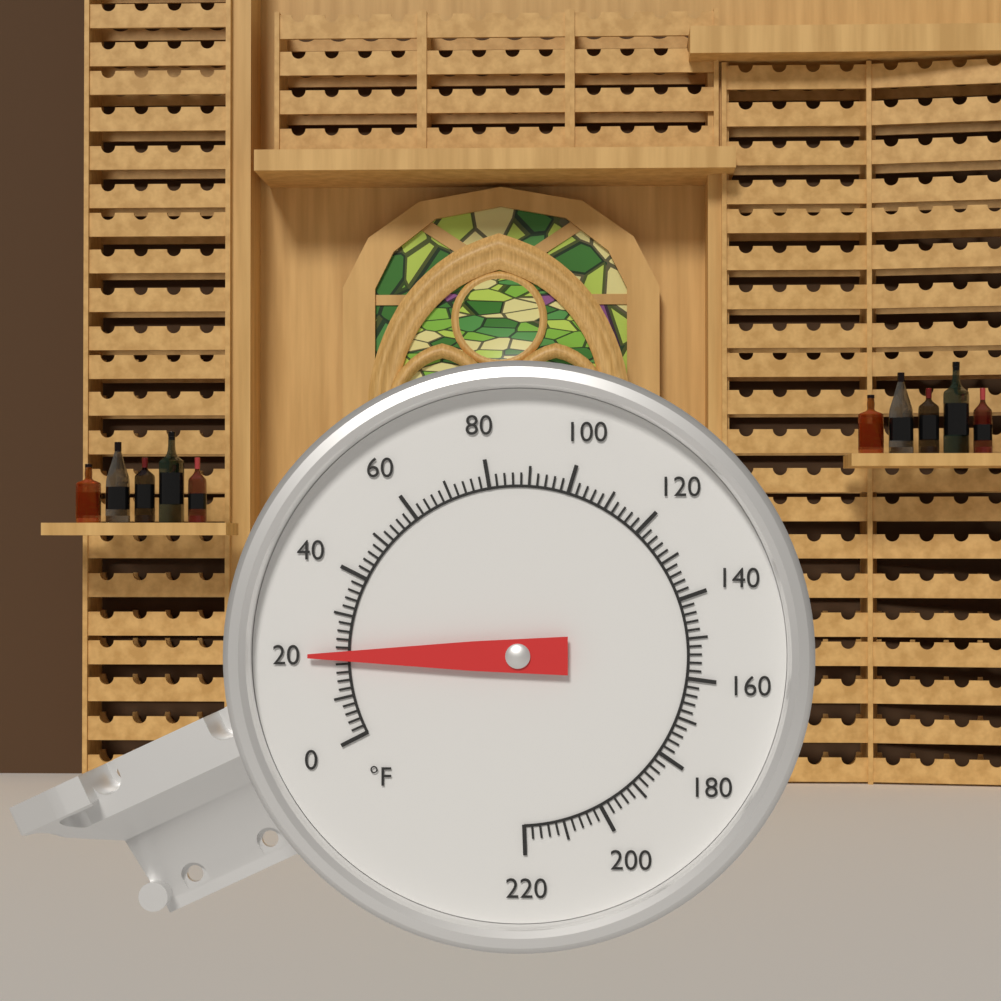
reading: 20 °F
